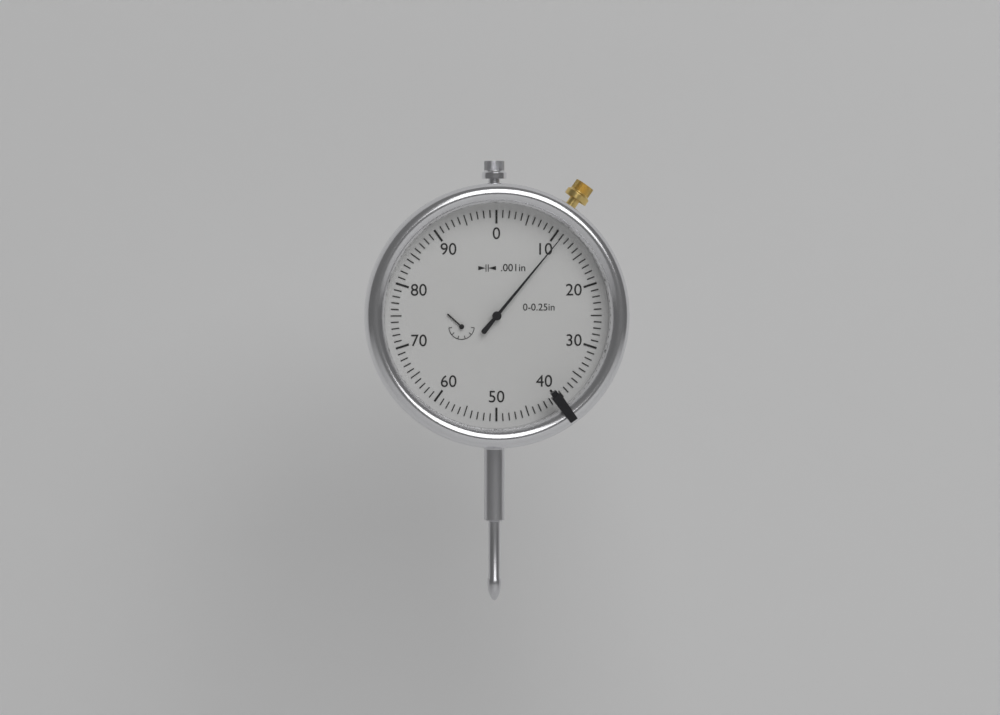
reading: 0.011 in
